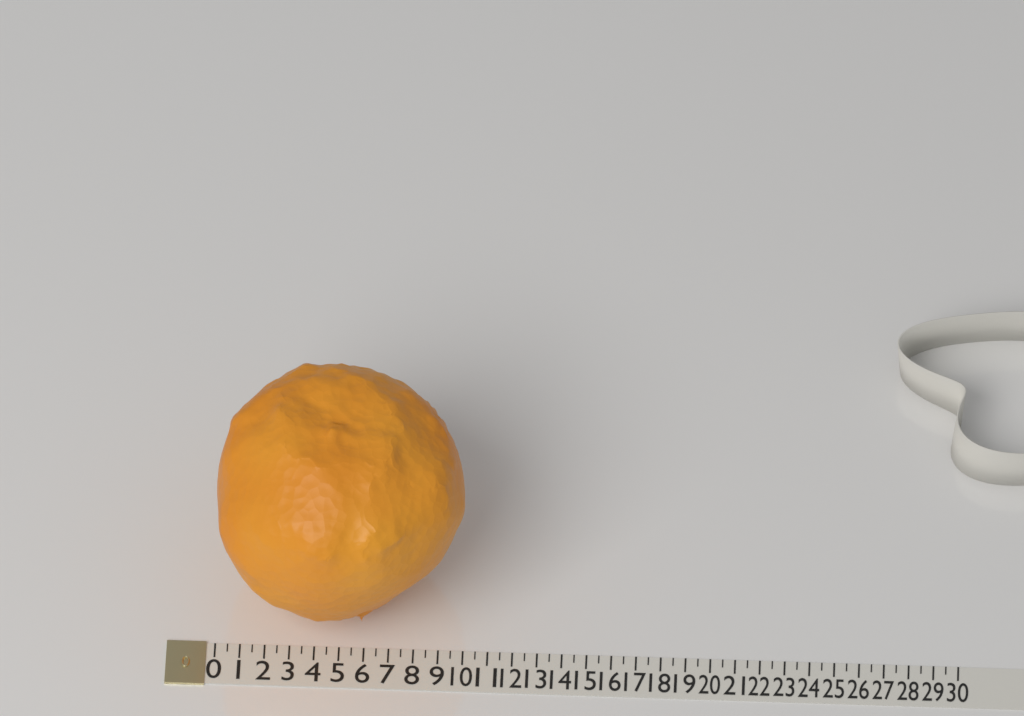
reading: 10.0 (no unit)
